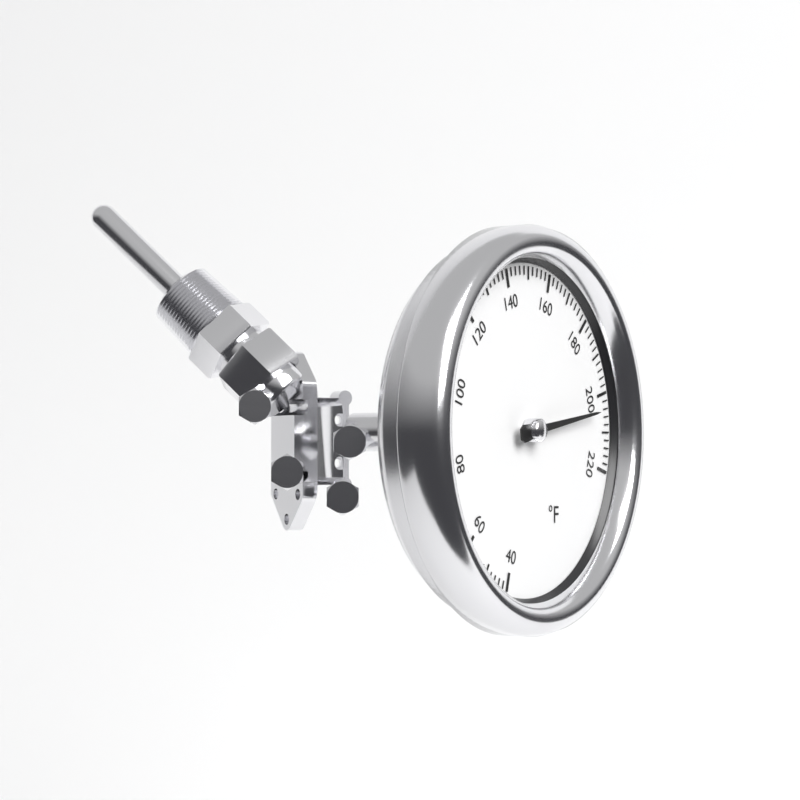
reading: 204 °F
